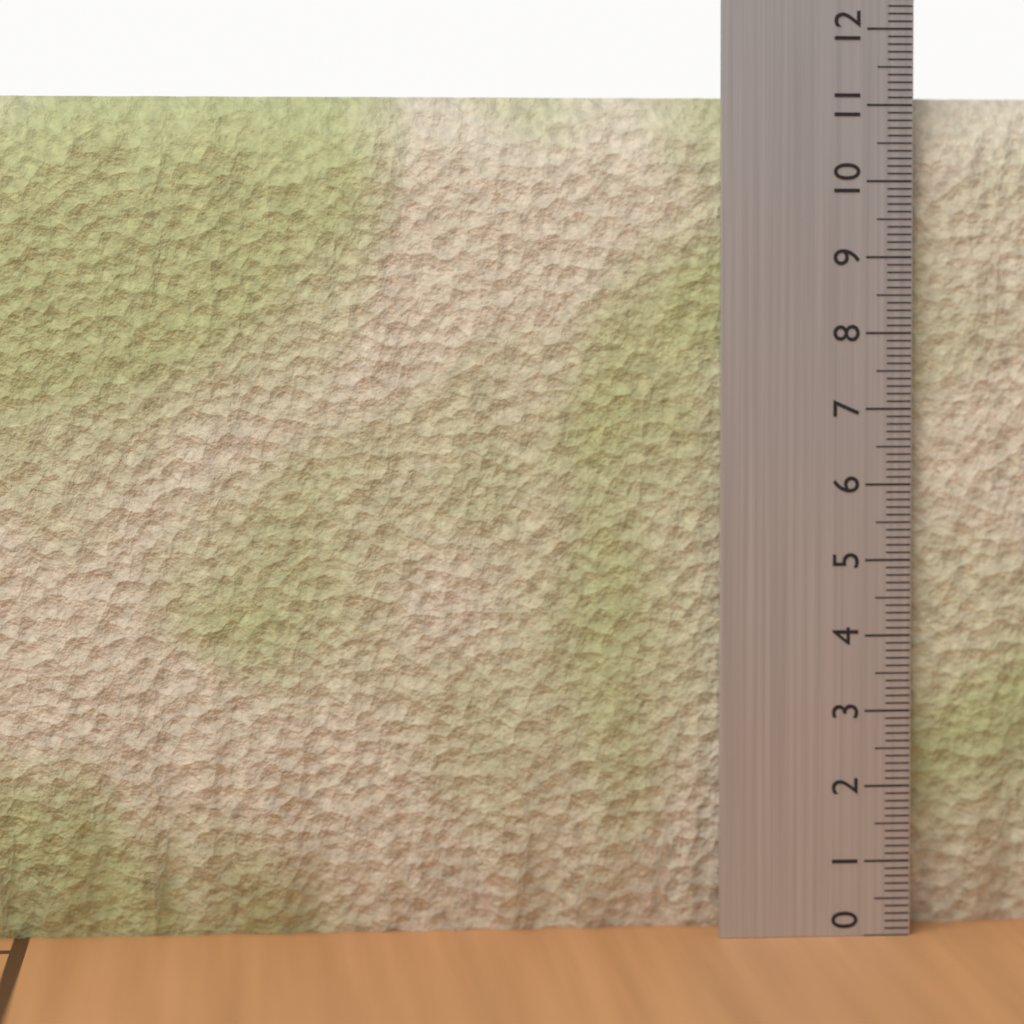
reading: 11.1 (no unit)
